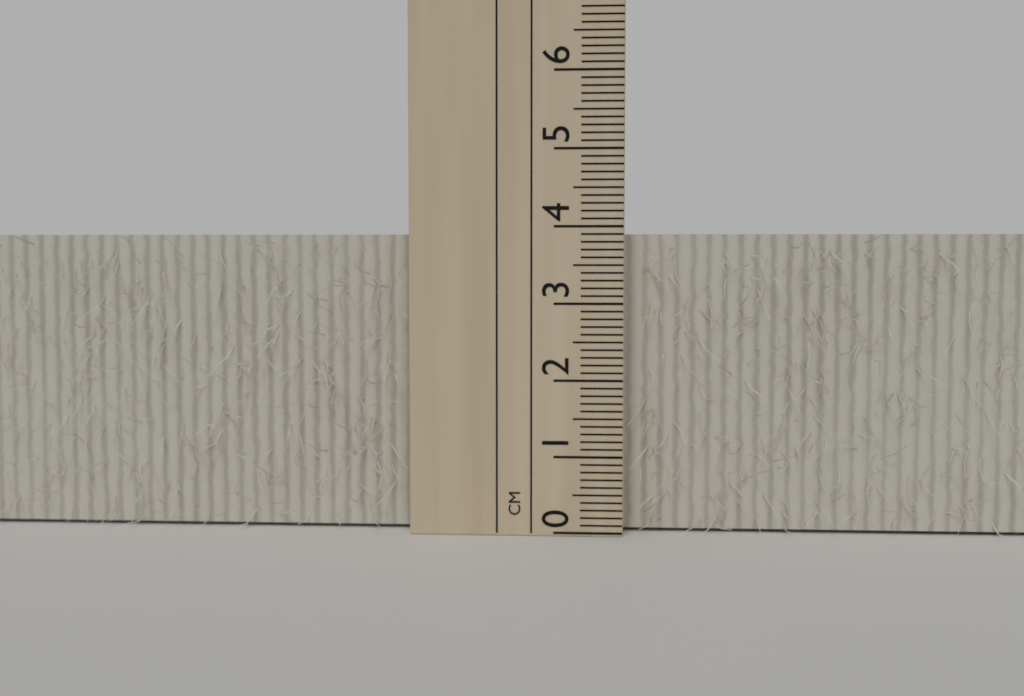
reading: 3.9 cm
